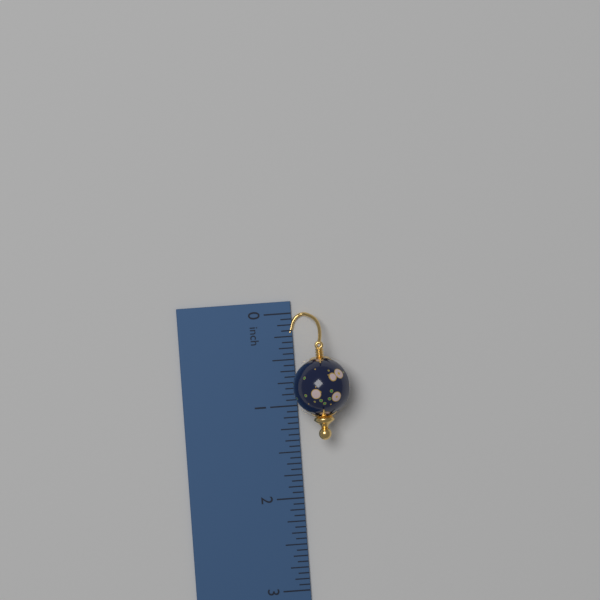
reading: 1.3750 inch
